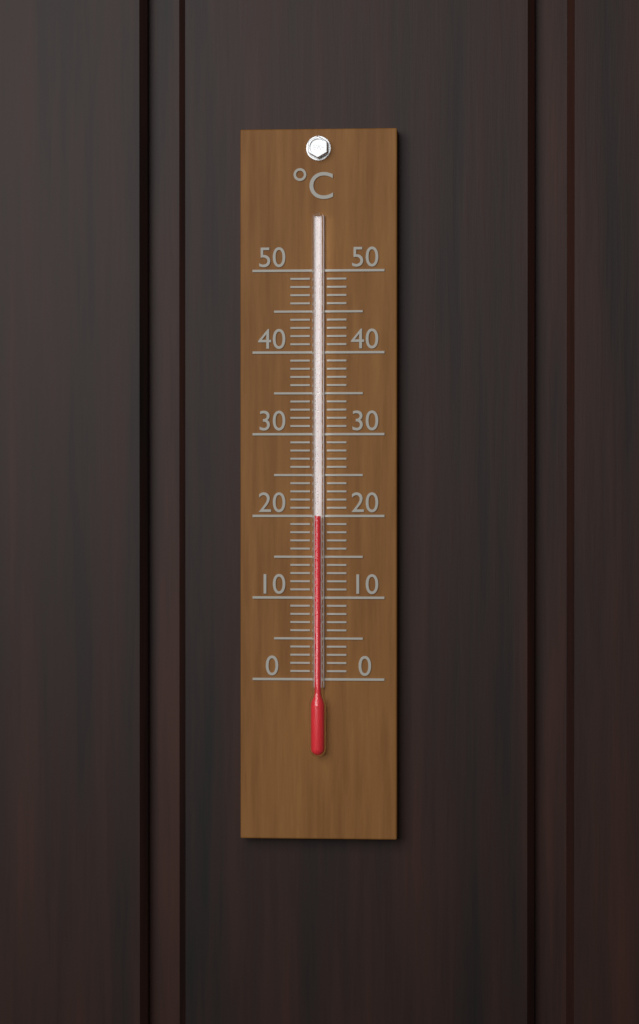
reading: 20 °C
